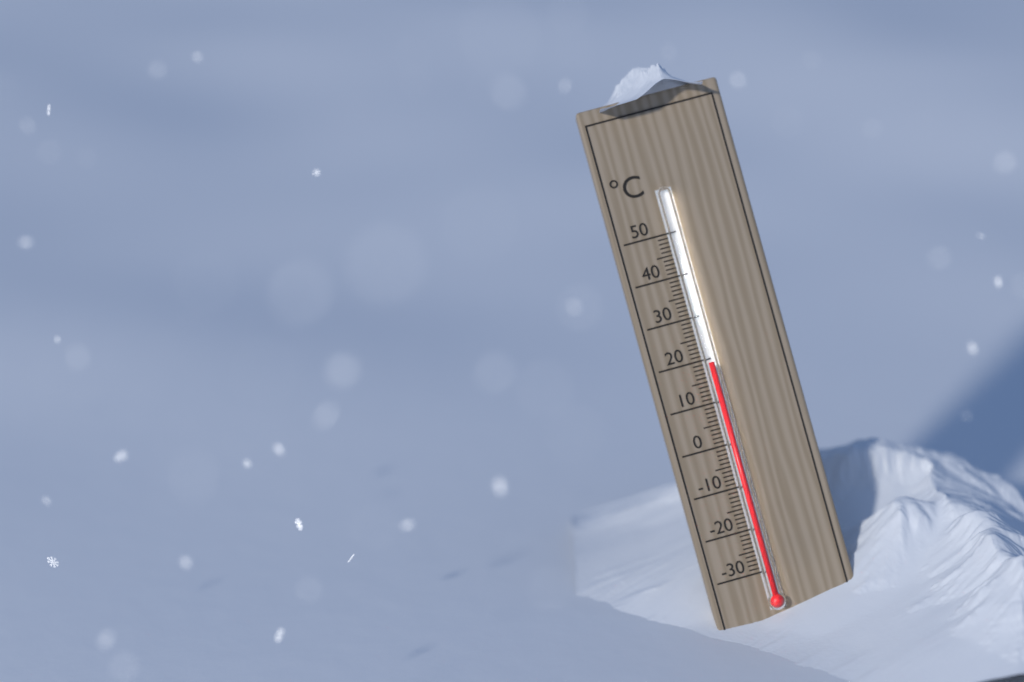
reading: 19 °C
